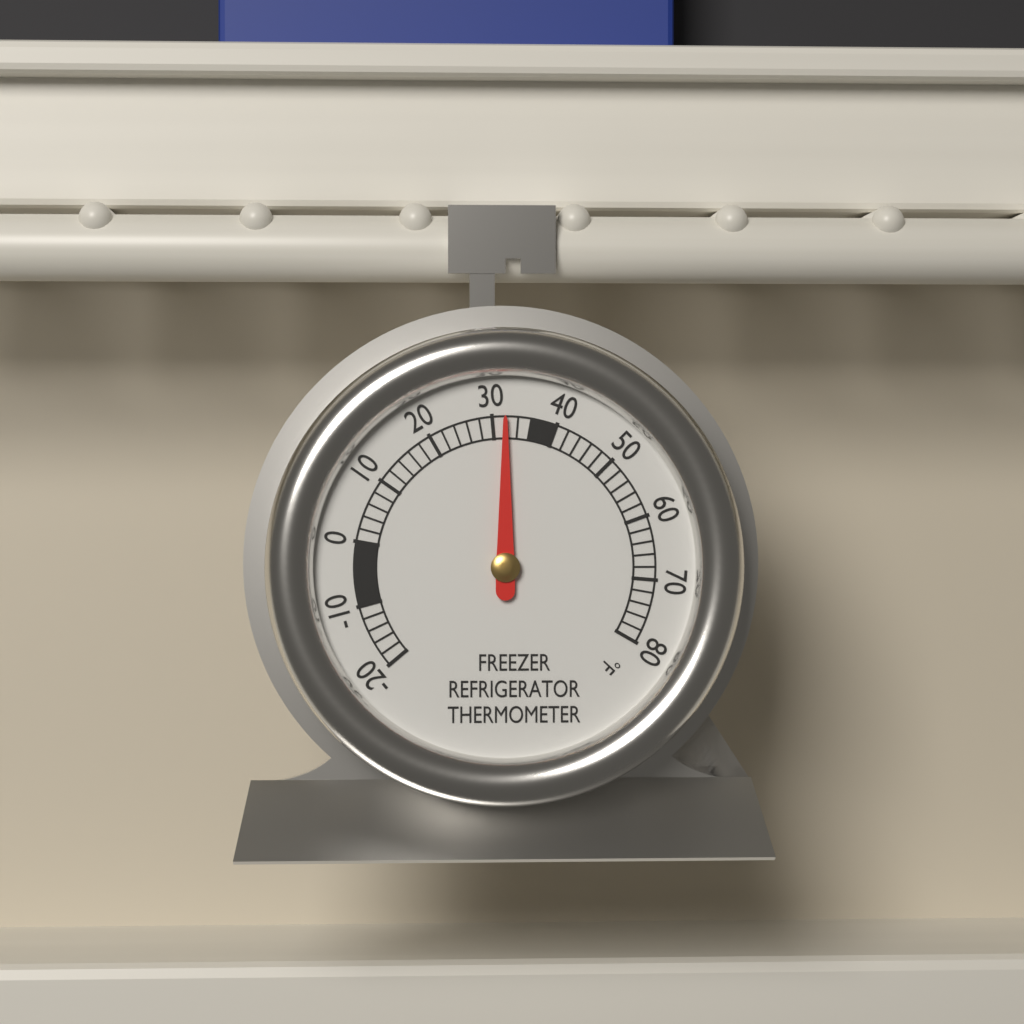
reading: 32 °F
